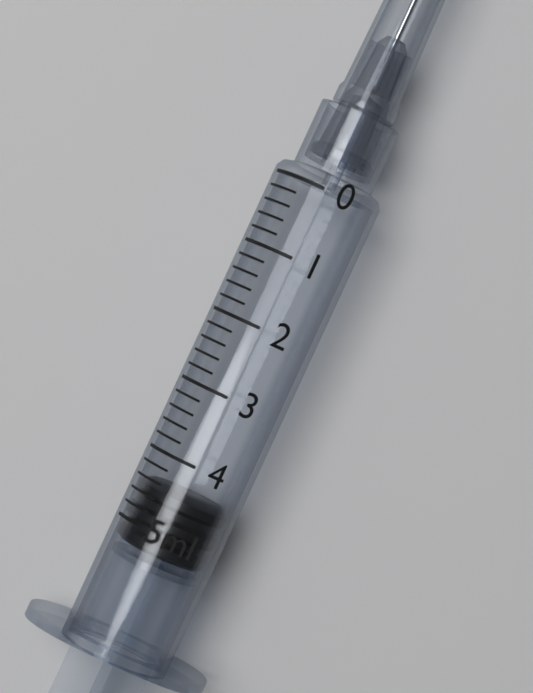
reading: 4.4 ml
